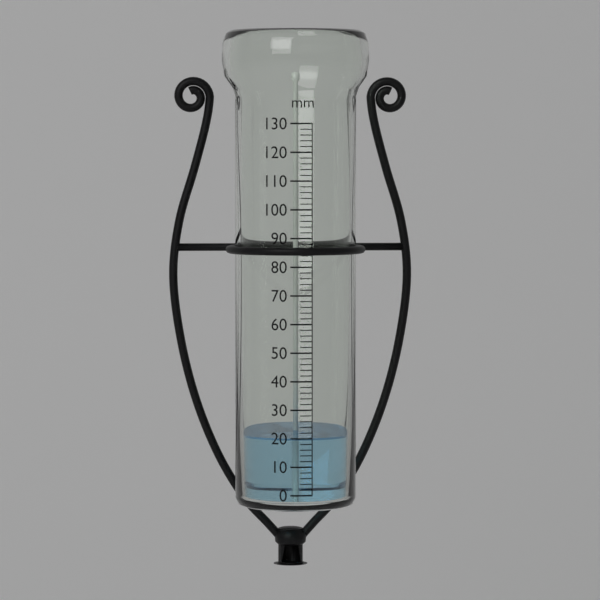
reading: 20 mm
